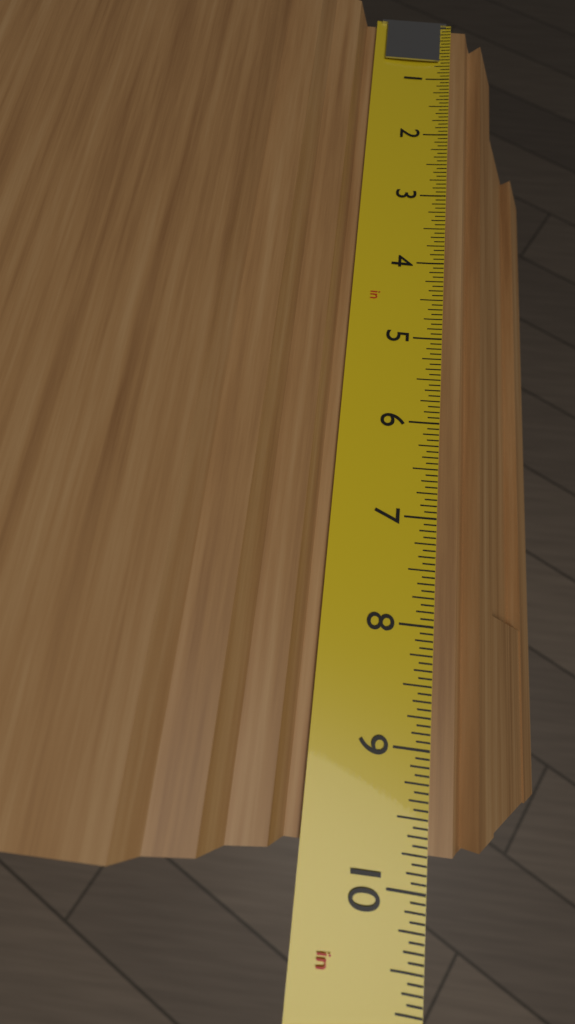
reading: 9.7500 in
